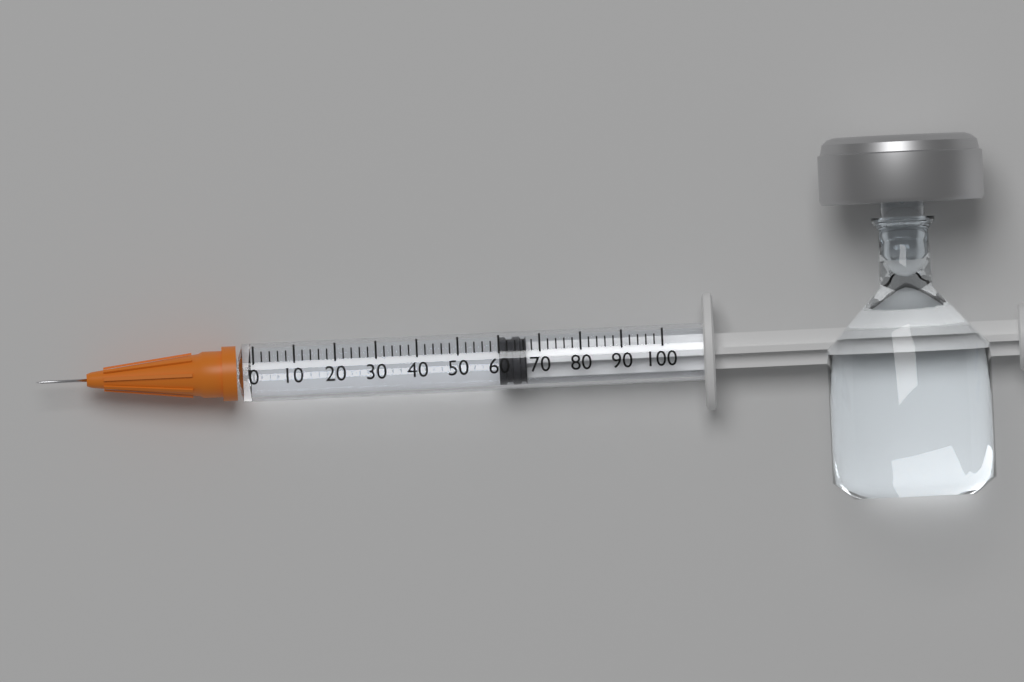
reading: 60 (no unit)
